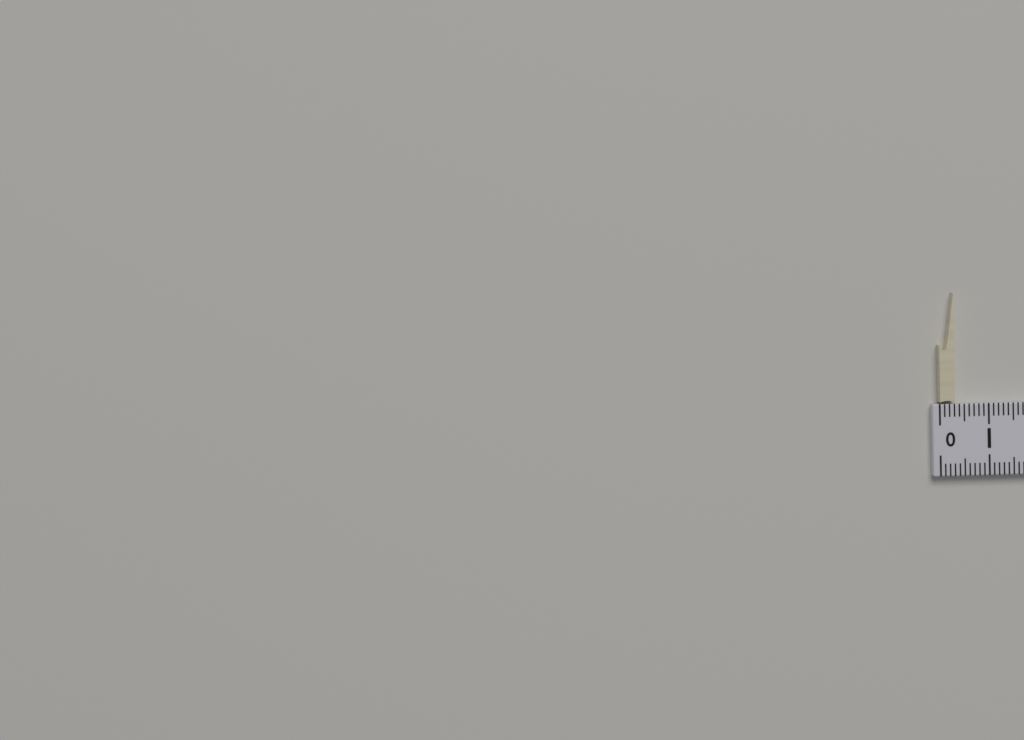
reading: 0.3 cm
